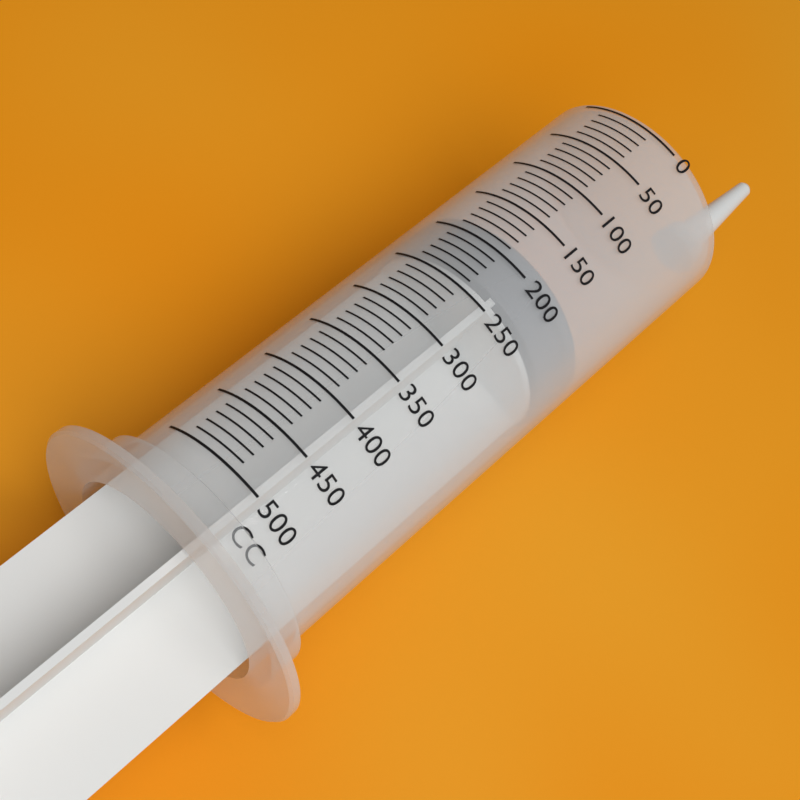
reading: 180 cc
